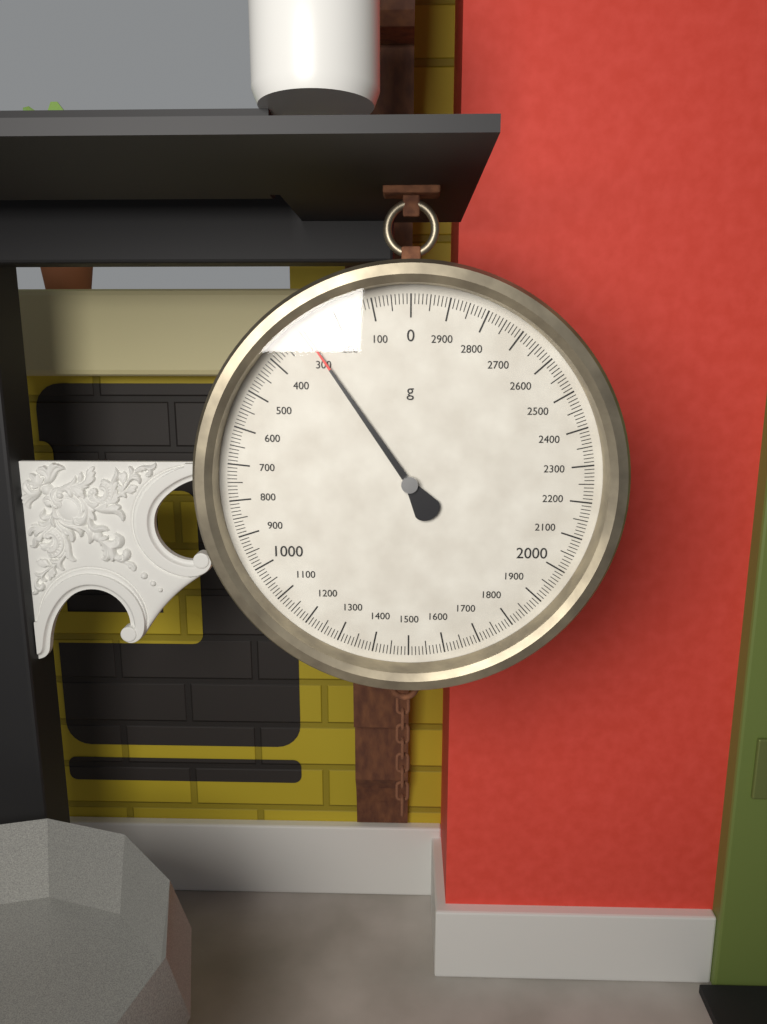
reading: 290 g
